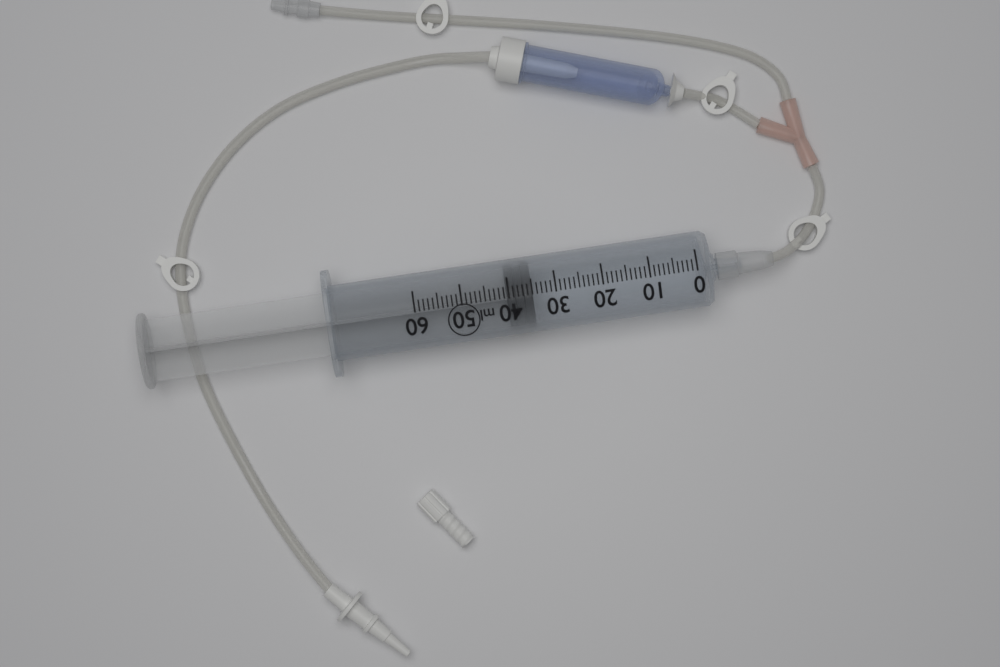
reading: 35 ml
